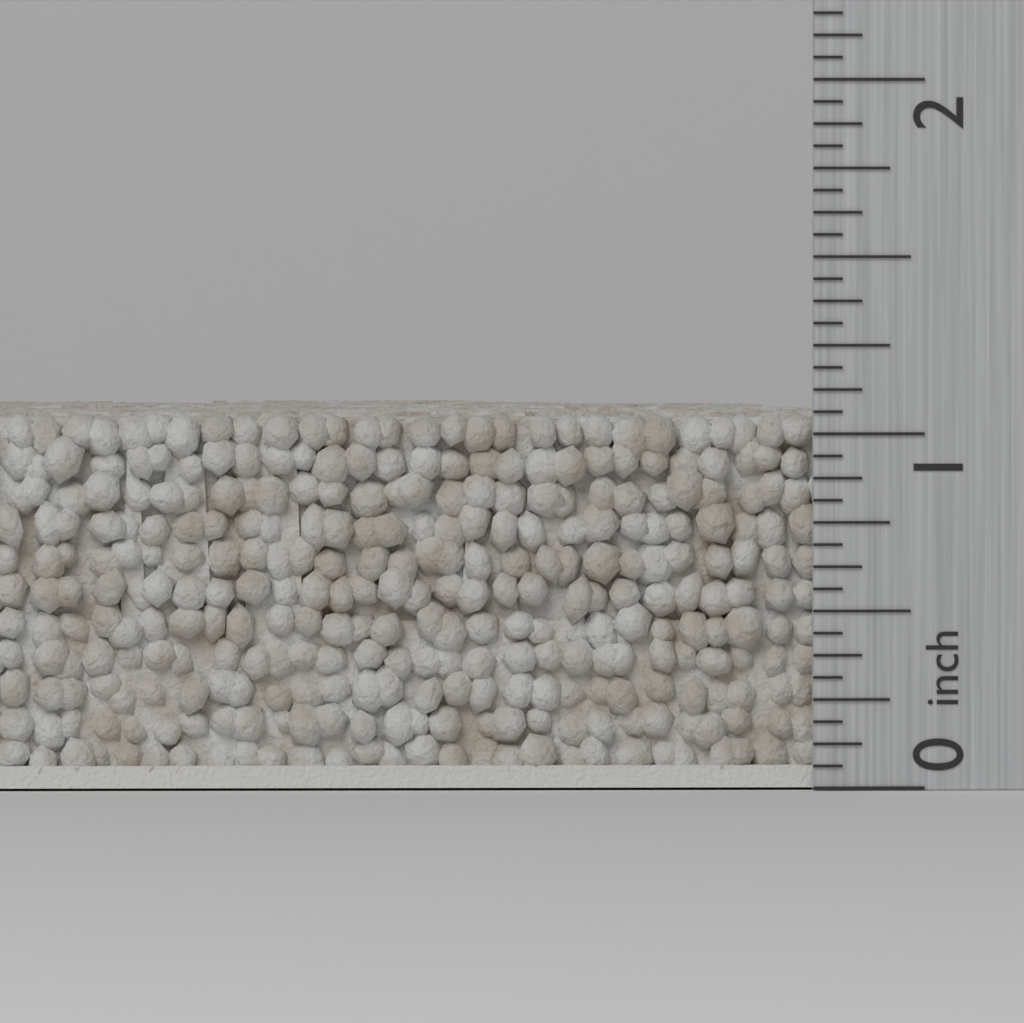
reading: 1.0625 inch
